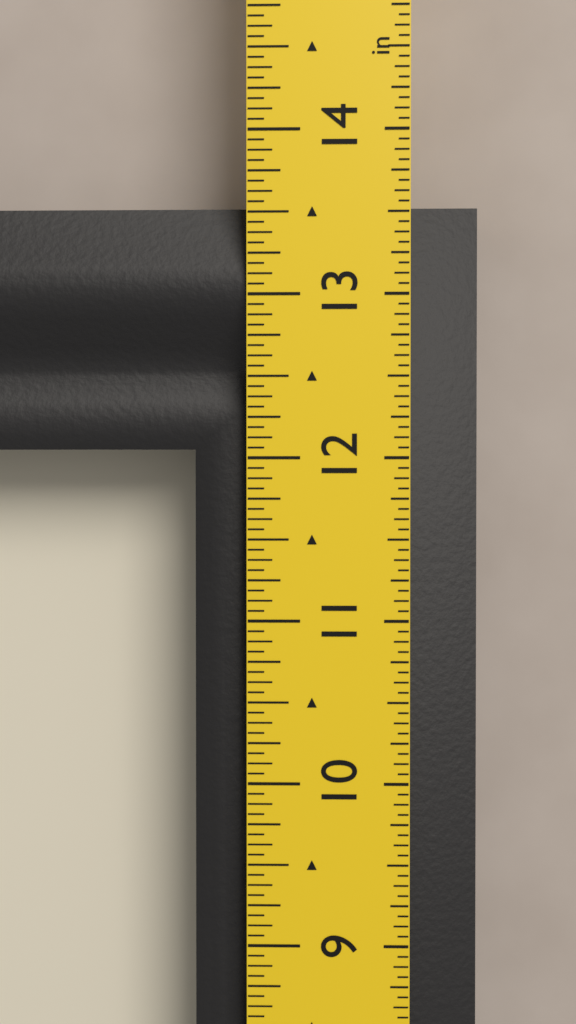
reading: 13.5625 in
